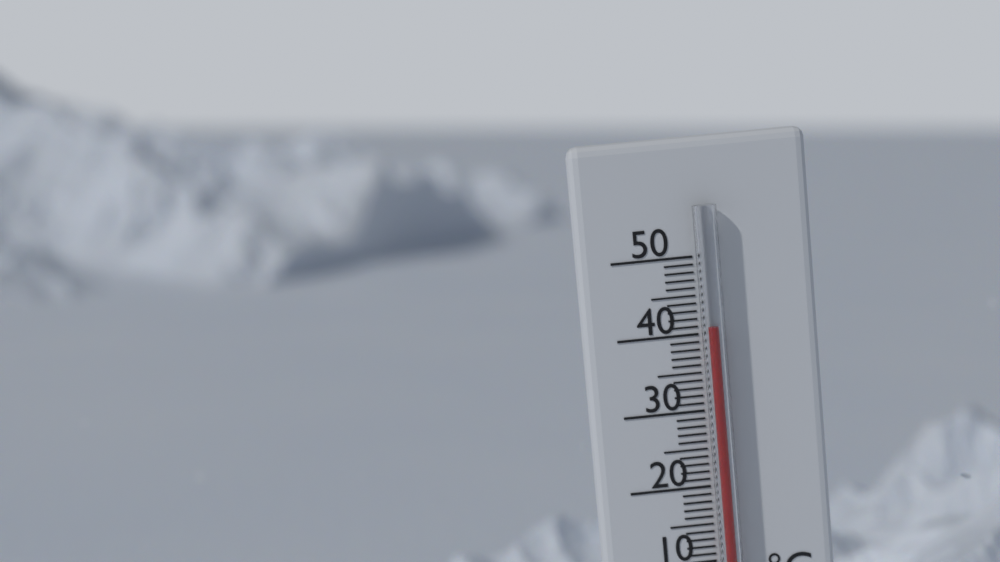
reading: 41 °C
